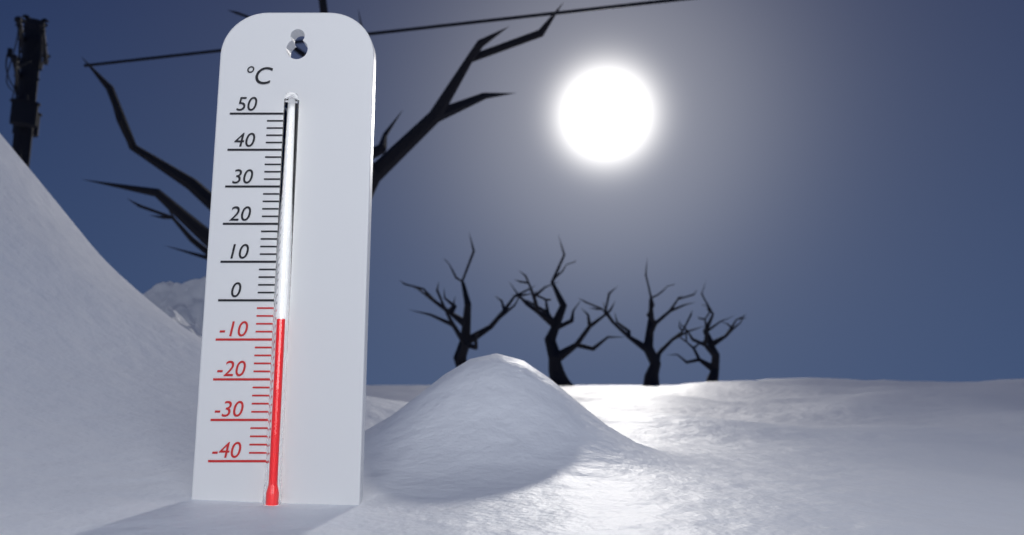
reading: -5 °C
